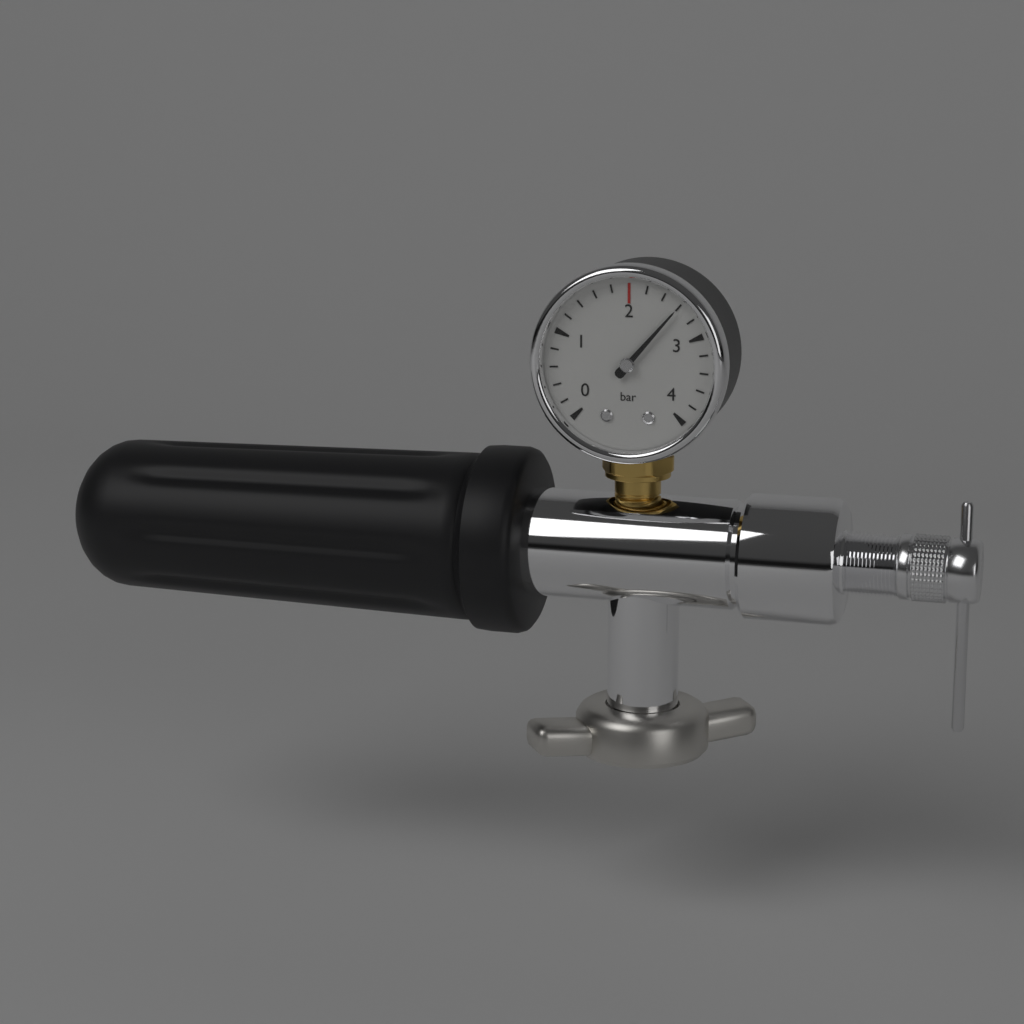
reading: 2.6 bar
